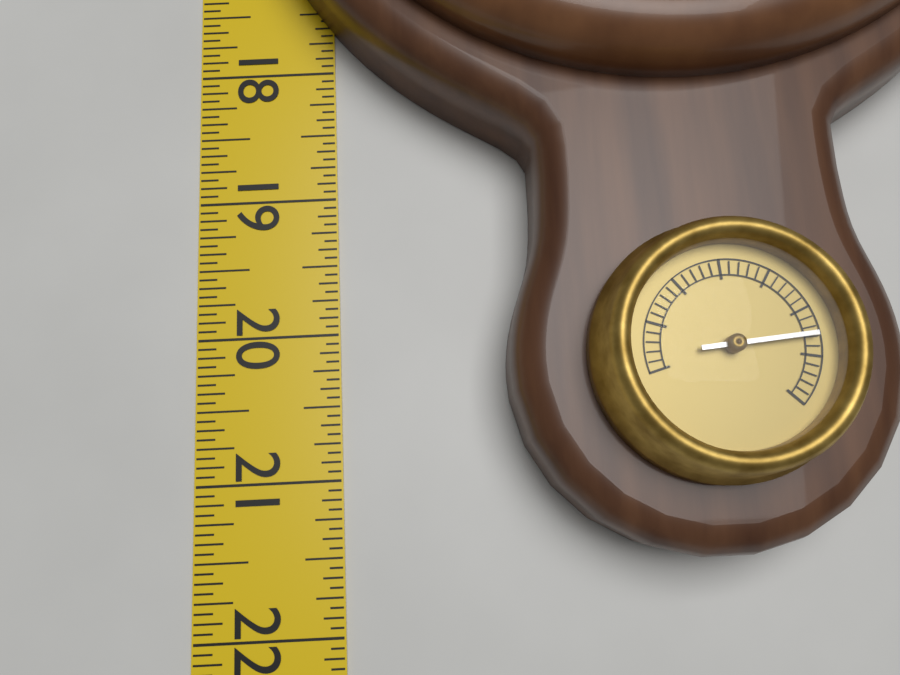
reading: 21.5625 in
